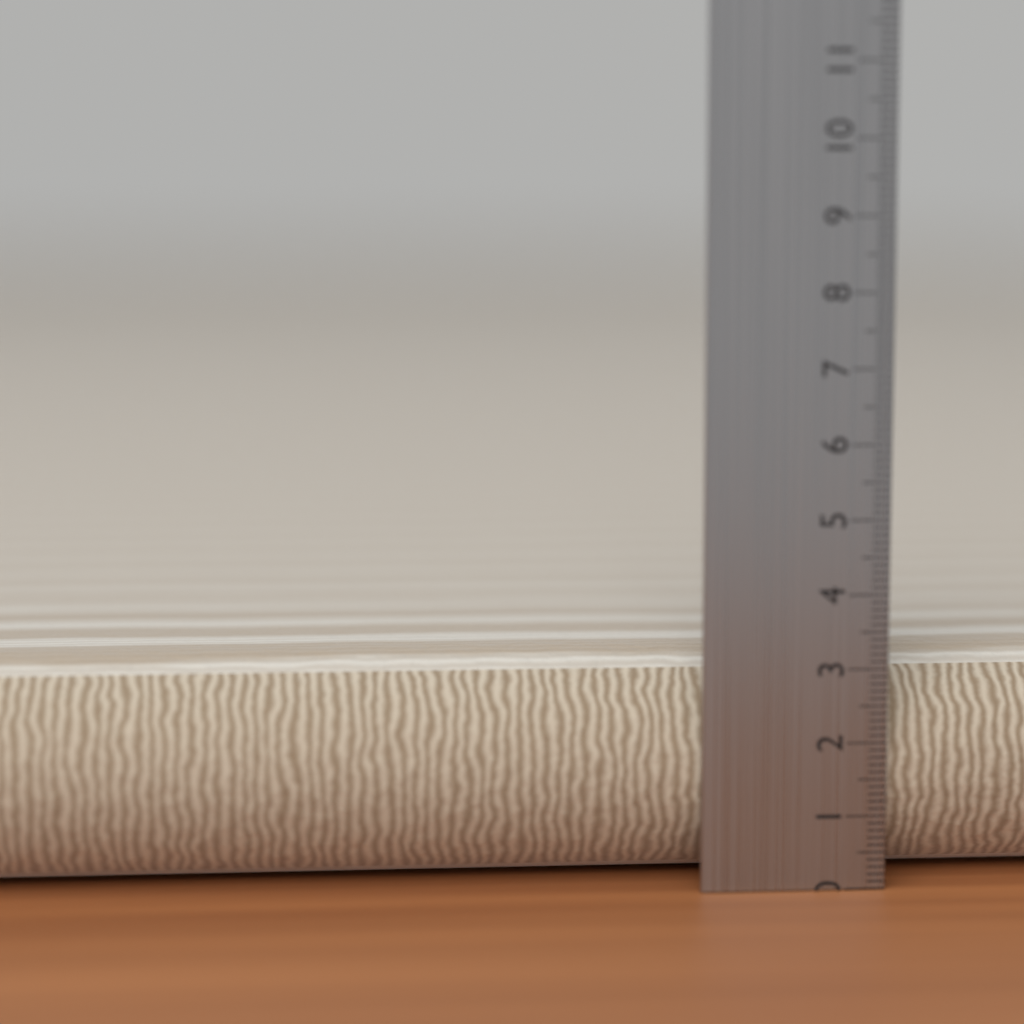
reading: 3.1 cm
